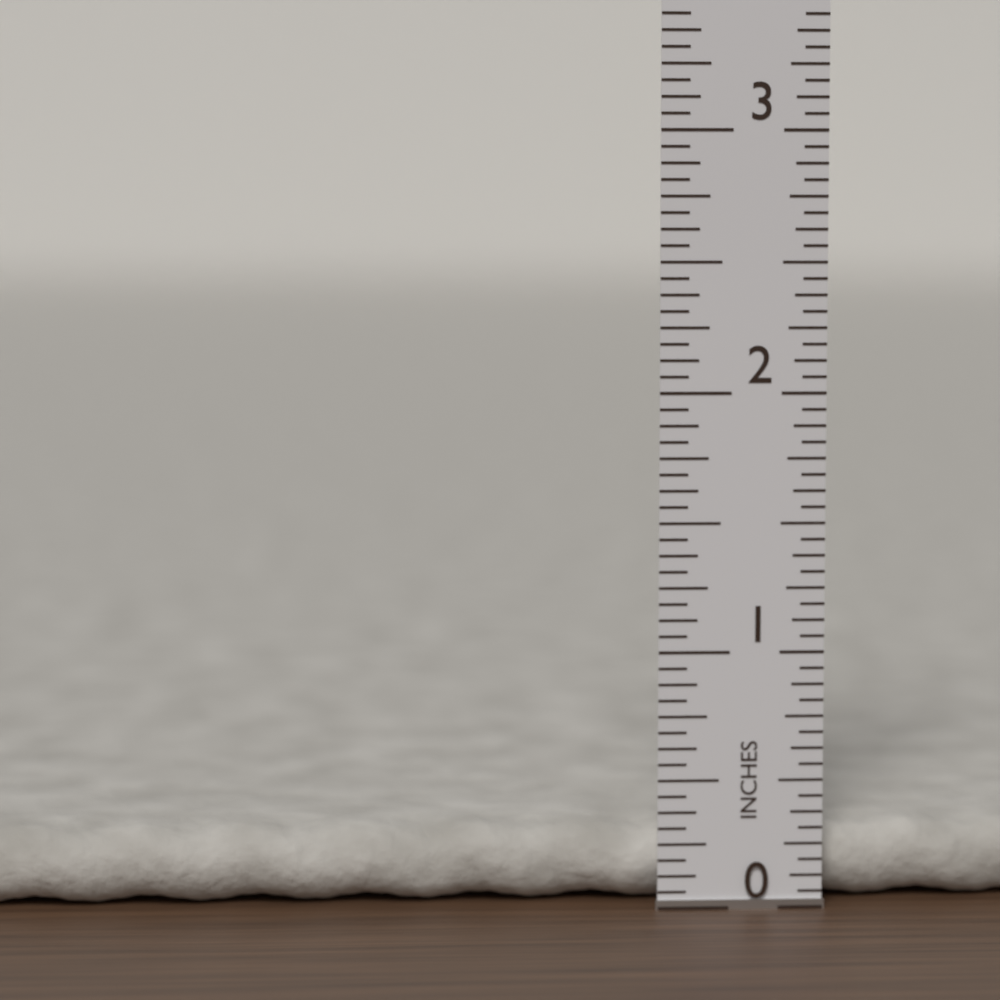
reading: 0.3125 in
